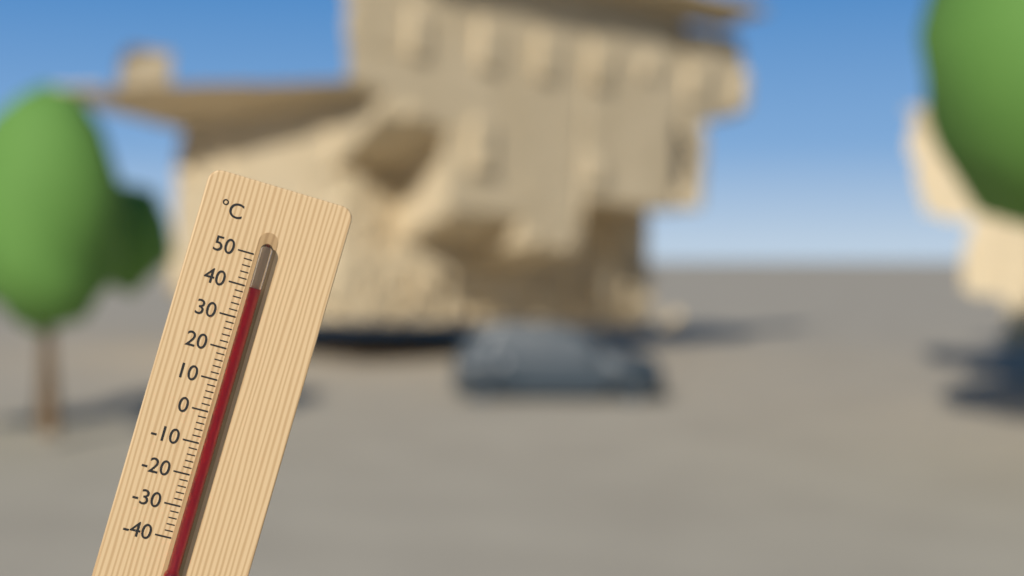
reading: 40 °C
